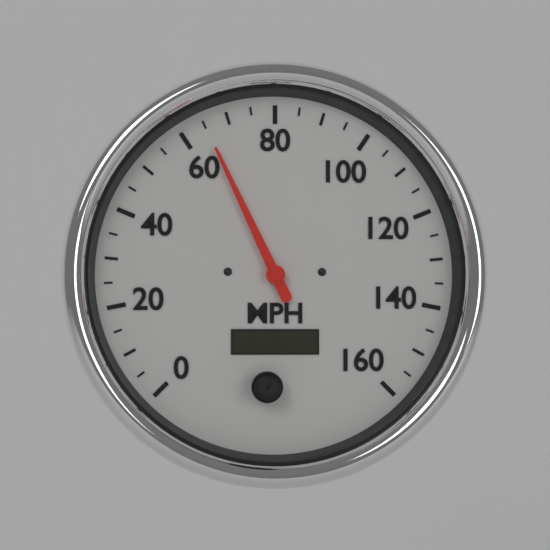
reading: 65 MPH
